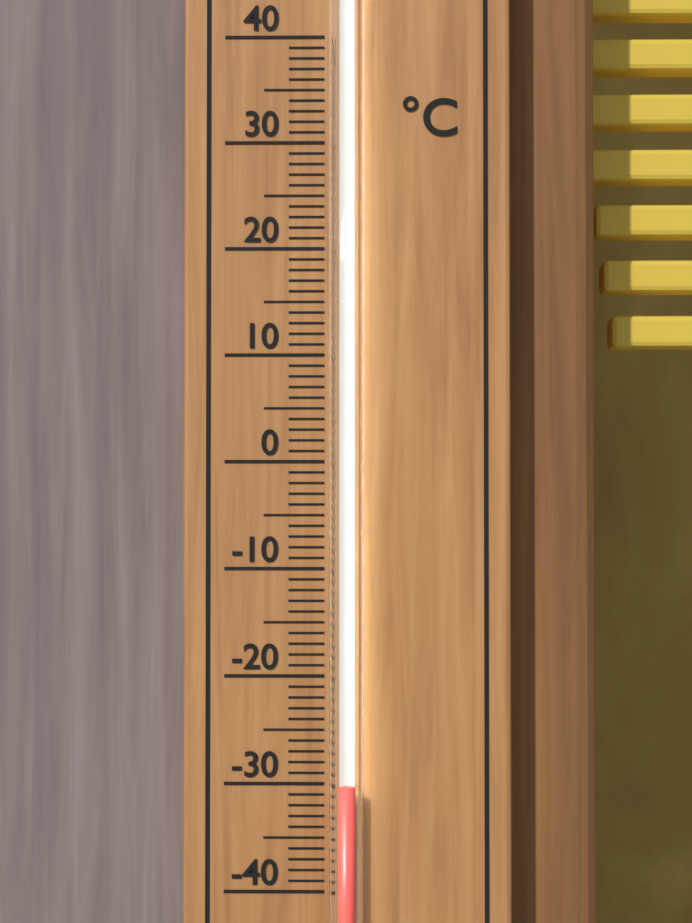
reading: -30 °C
